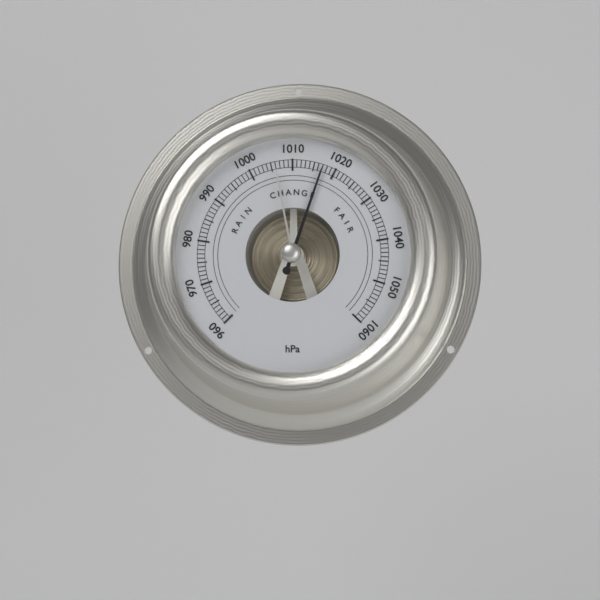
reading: 1017 hPa
